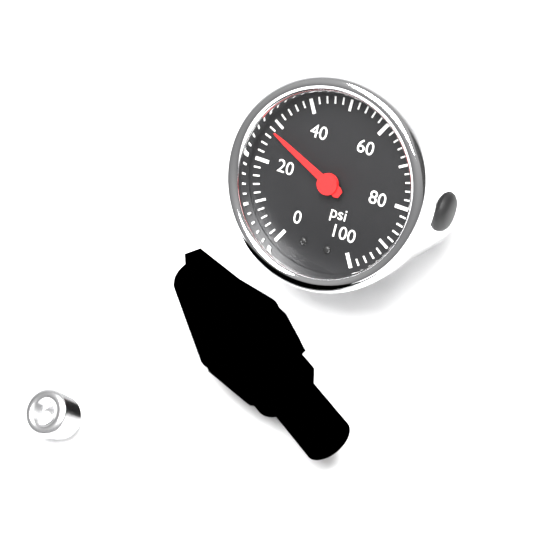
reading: 28 psi
